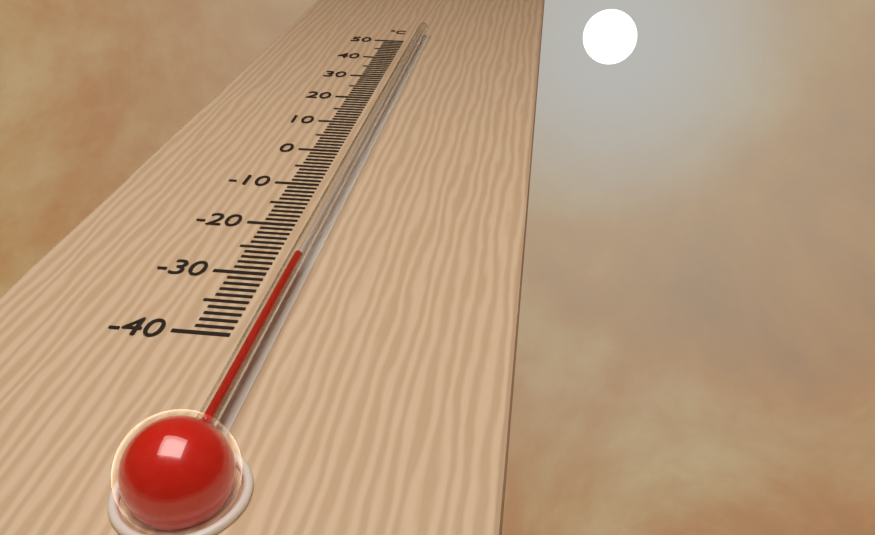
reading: -29 °C
